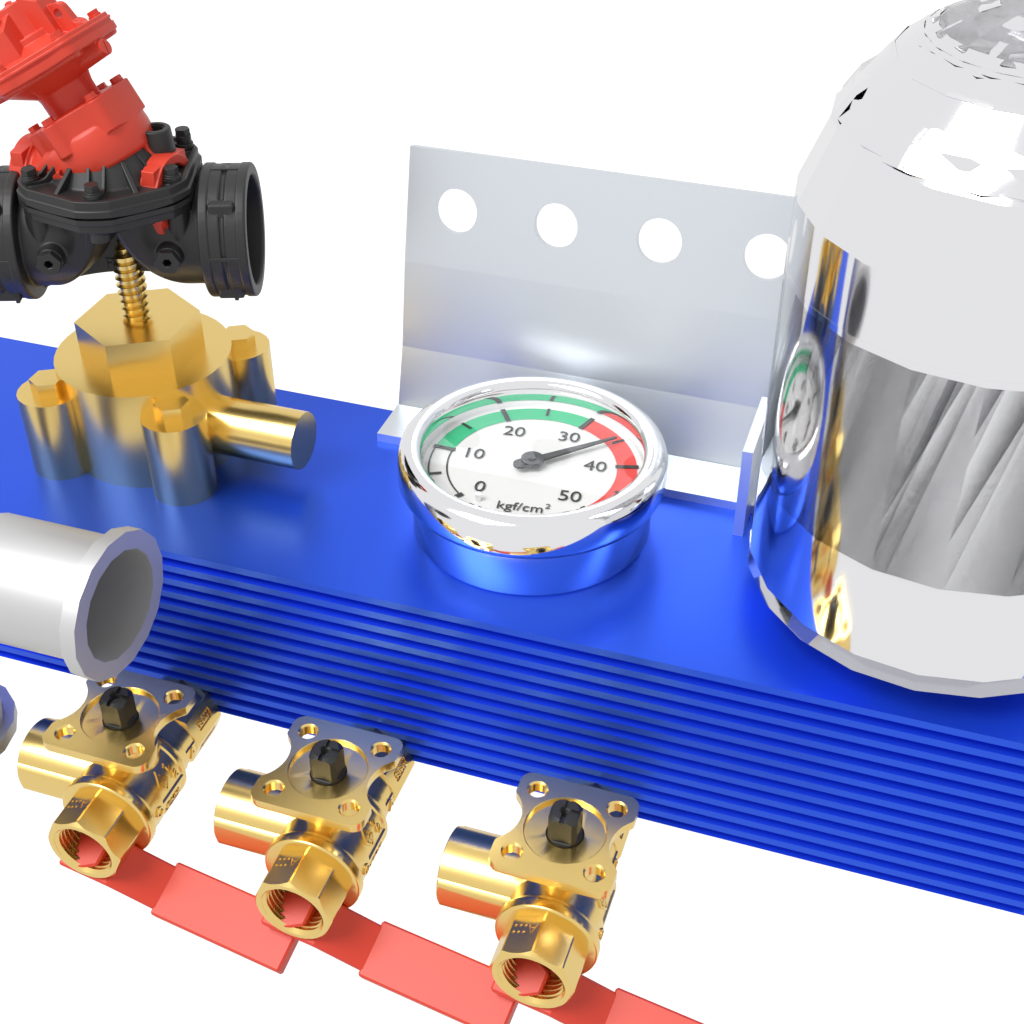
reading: 35 kgf/cm²
